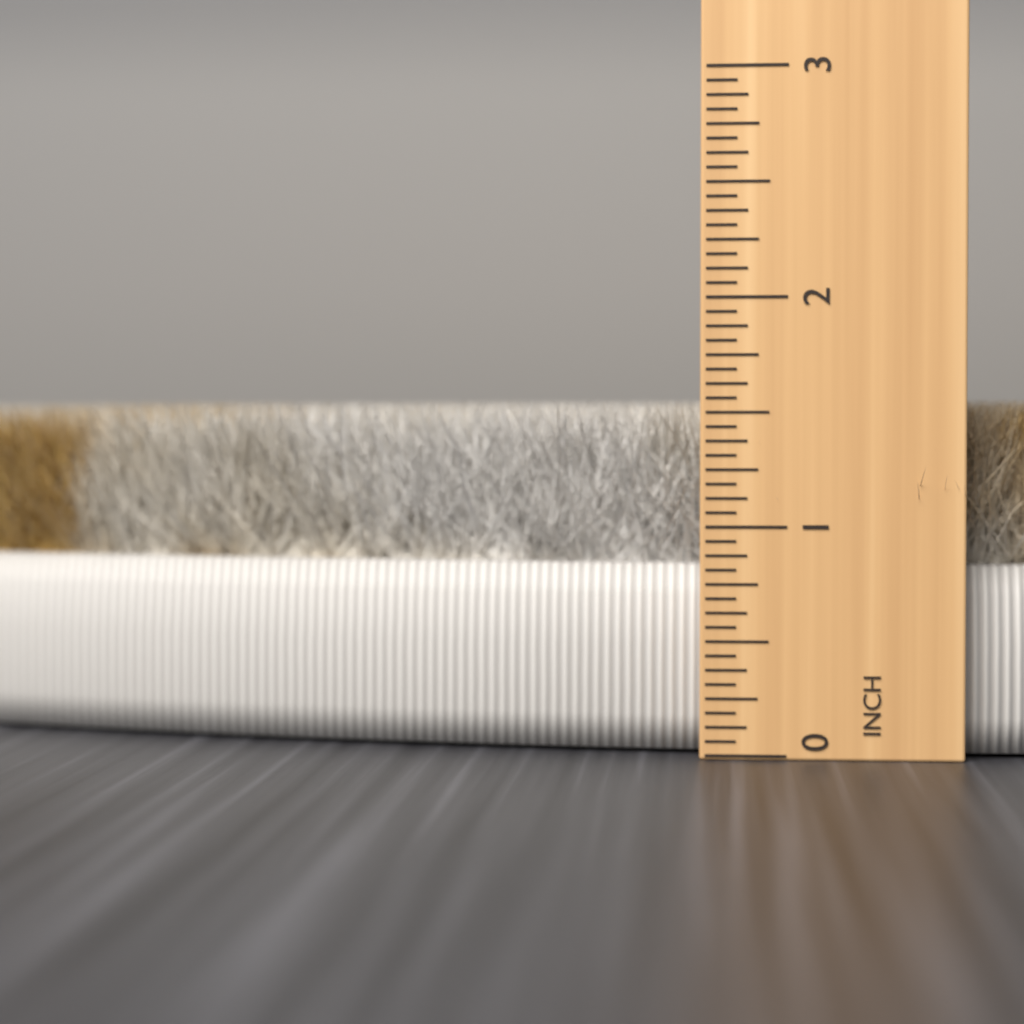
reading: 1.5625 in
